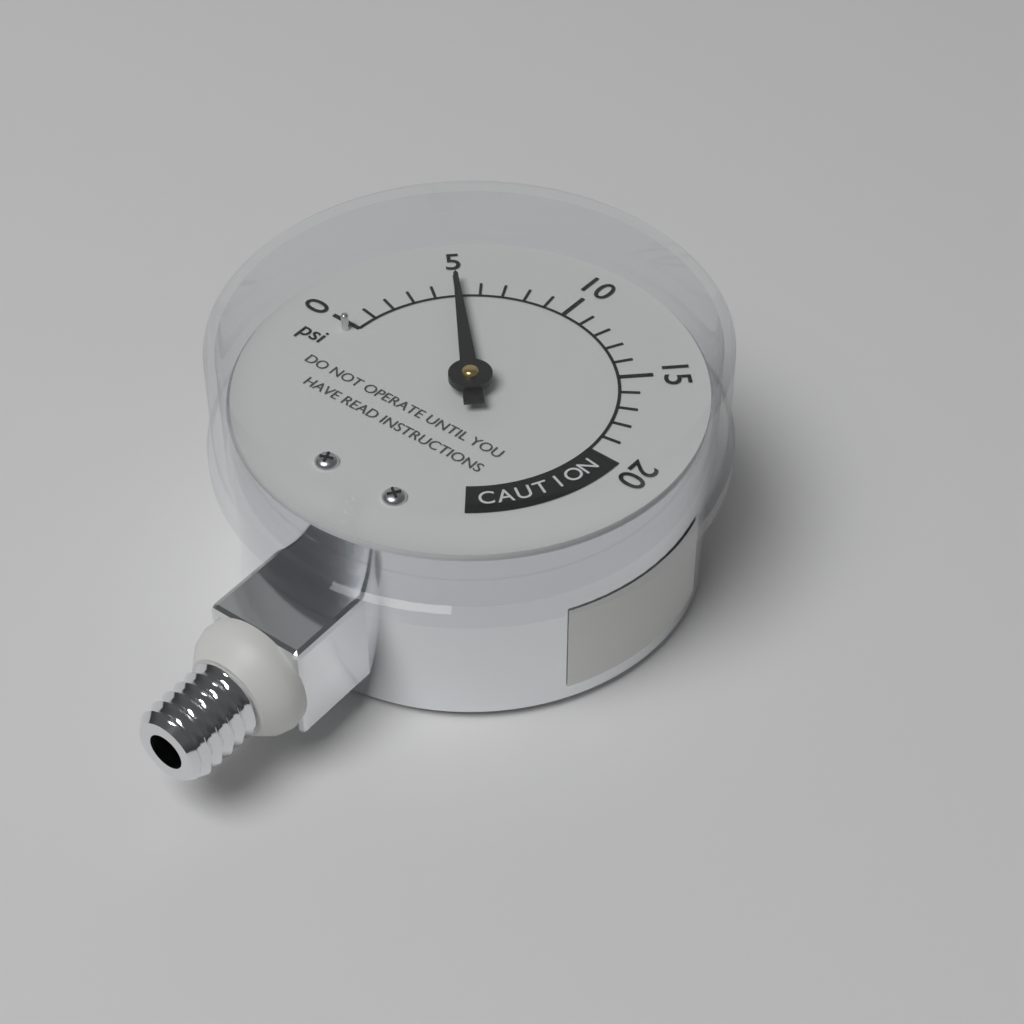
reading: 5 psi
